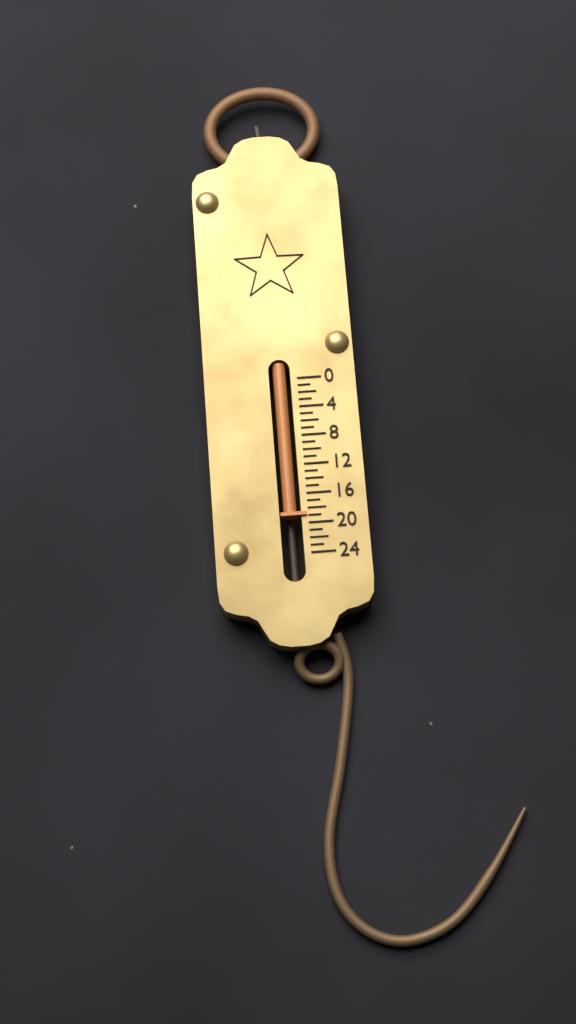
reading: 19 (no unit)
